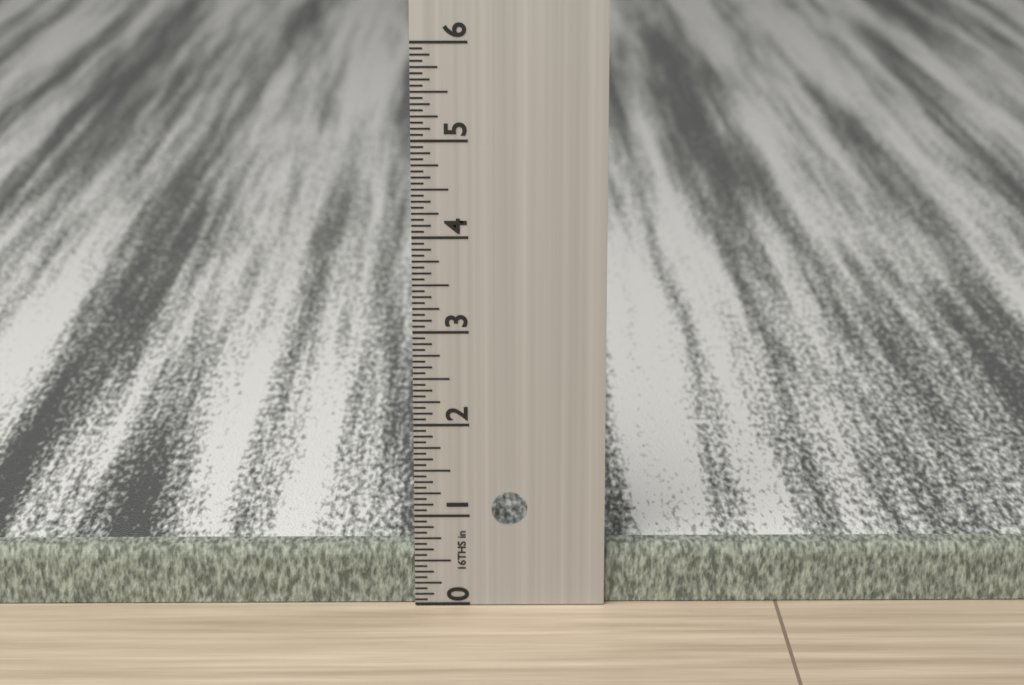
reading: 0.6250 in
